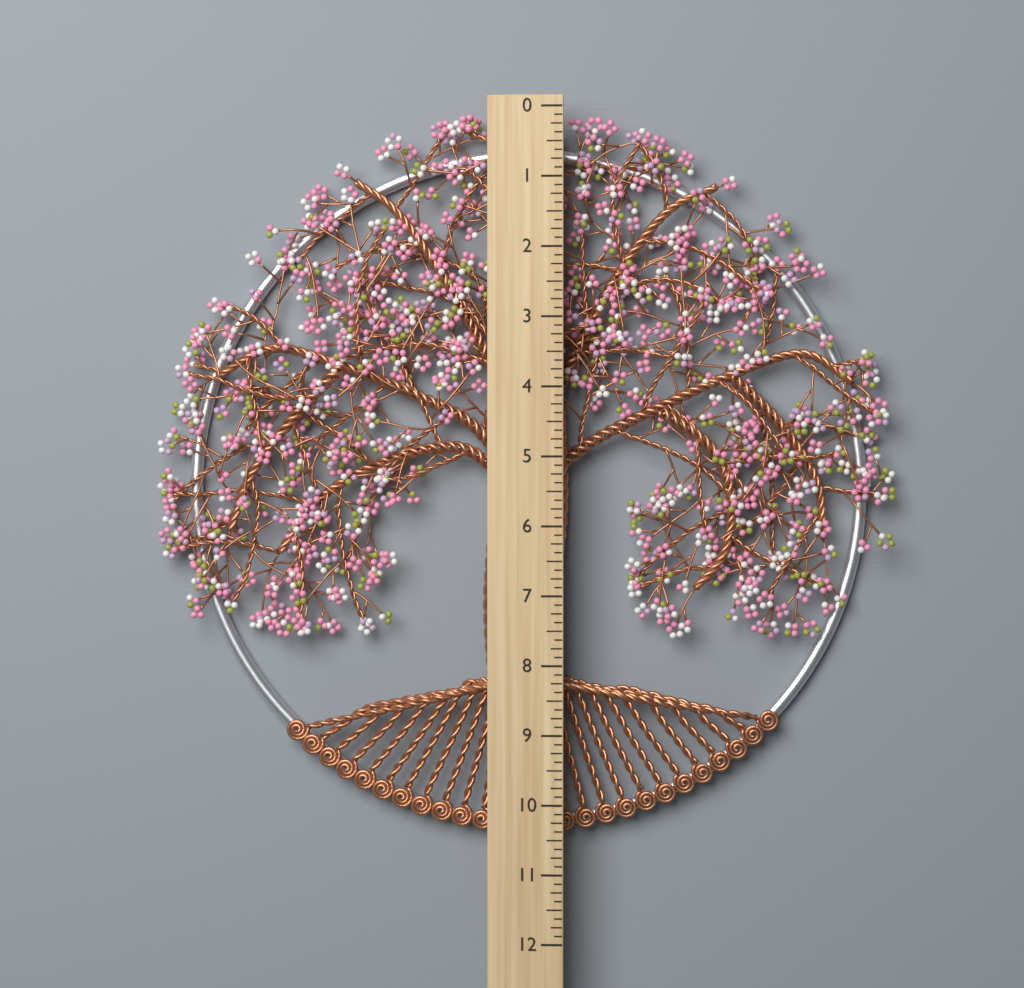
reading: 10.500 (no unit)
